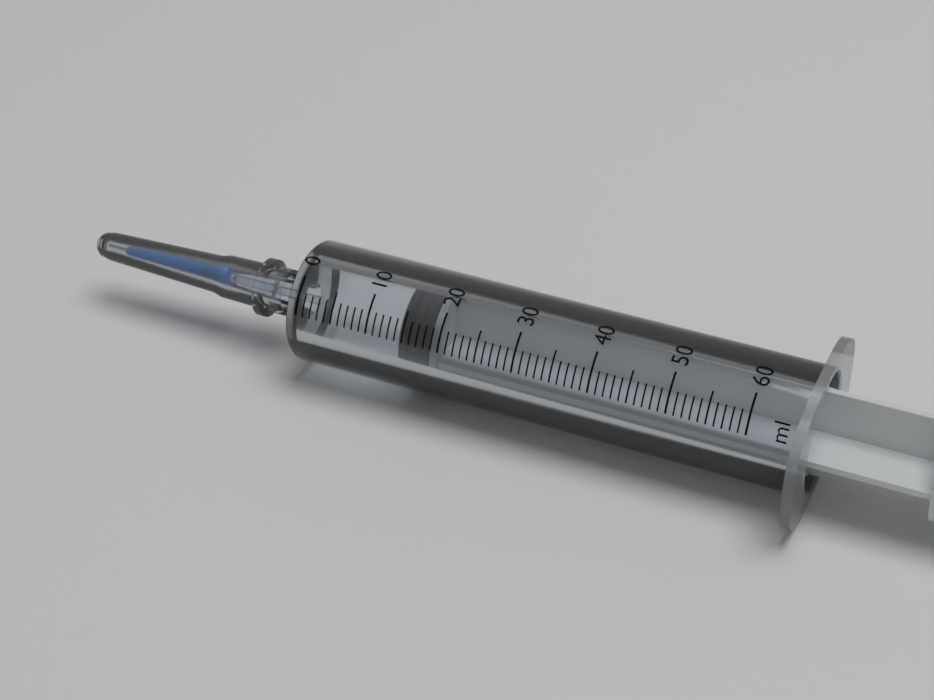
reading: 14 ml
